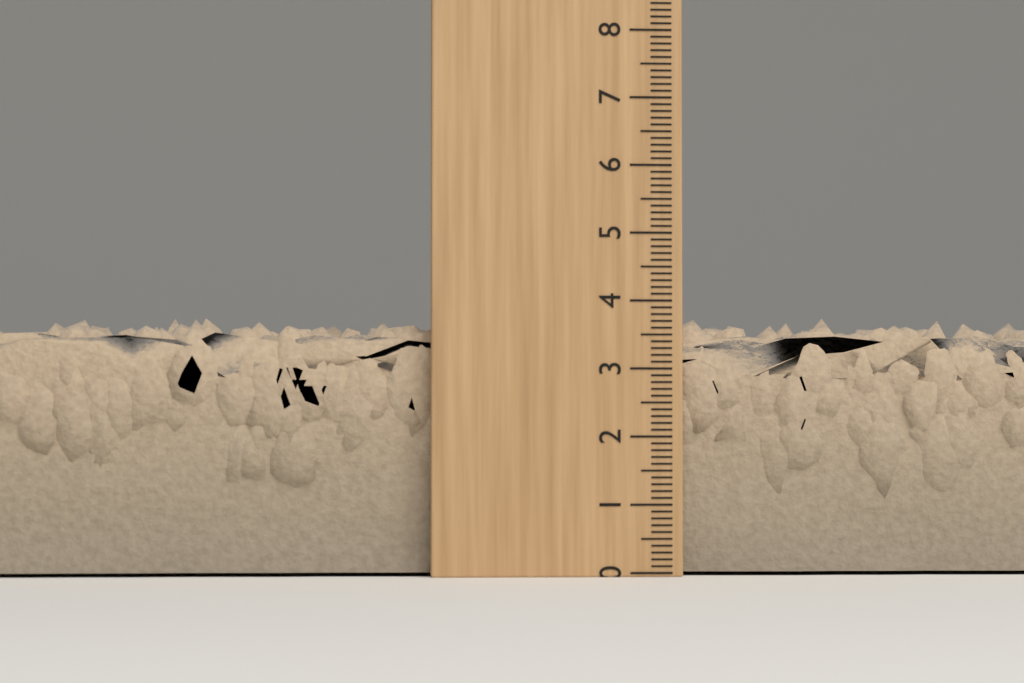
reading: 3.8 (no unit)
